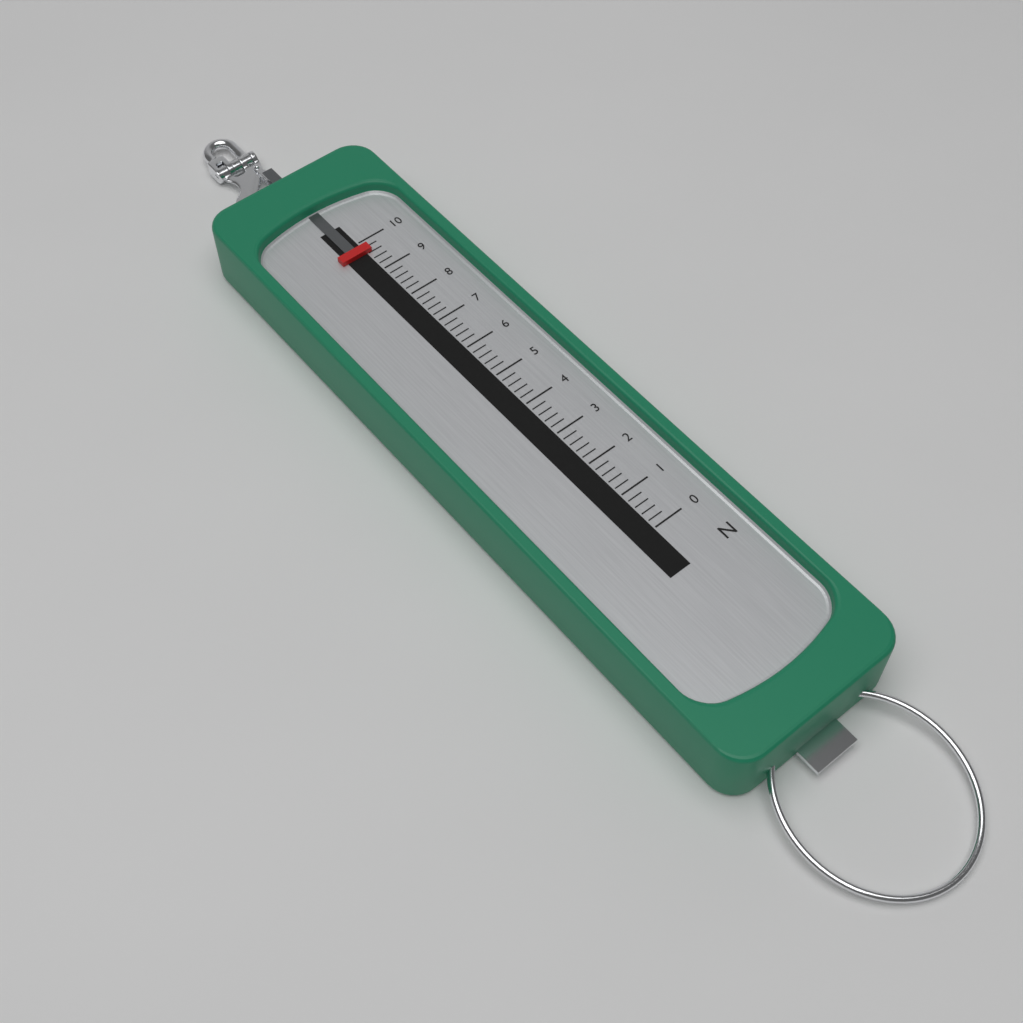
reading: 9.6 N
